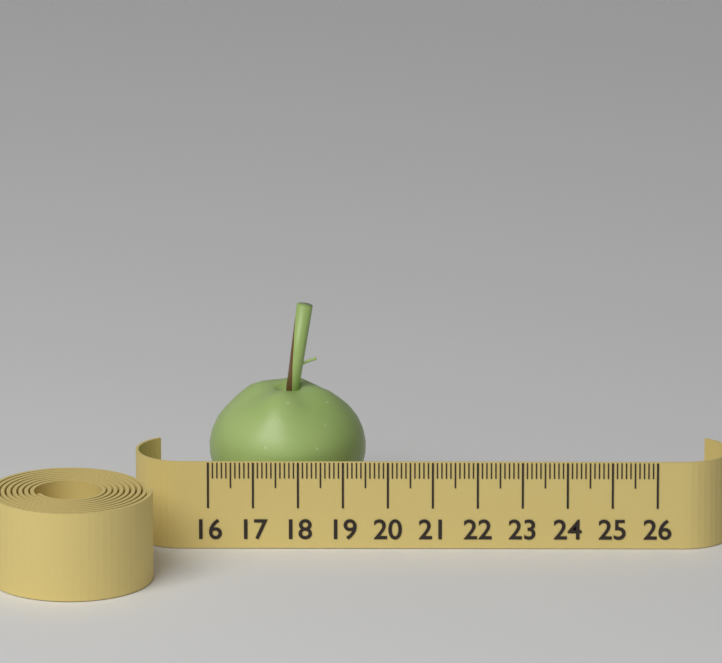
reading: 19.5 (no unit)
